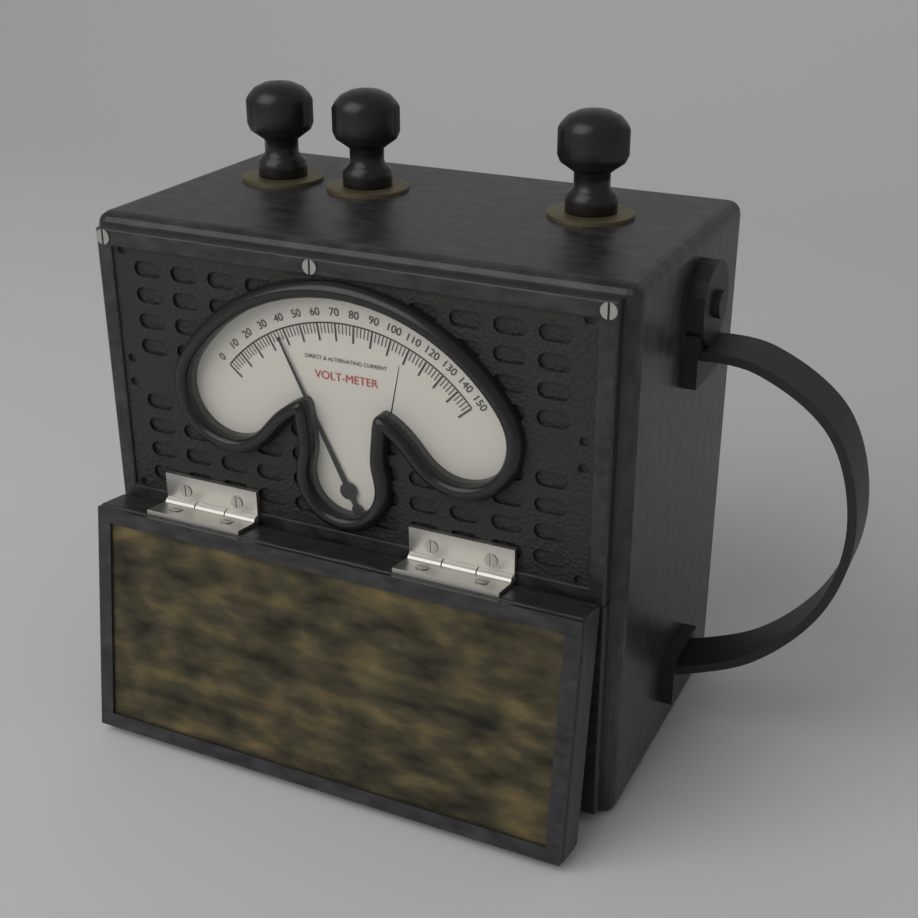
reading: 36 V
